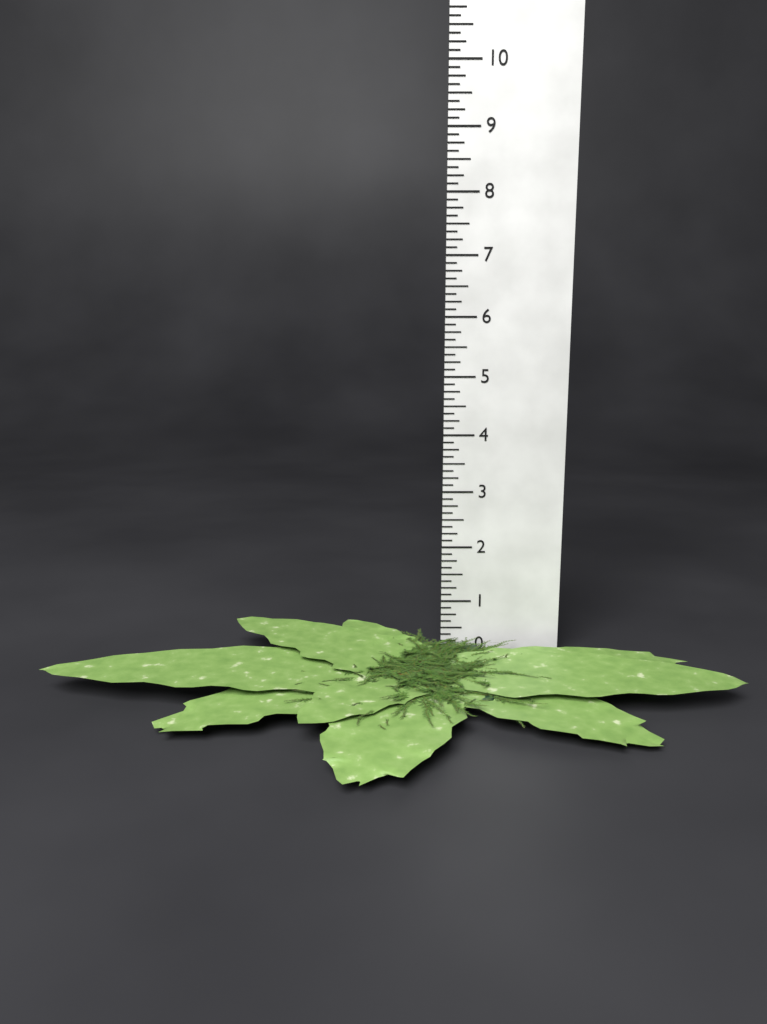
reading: 0.500 (no unit)
